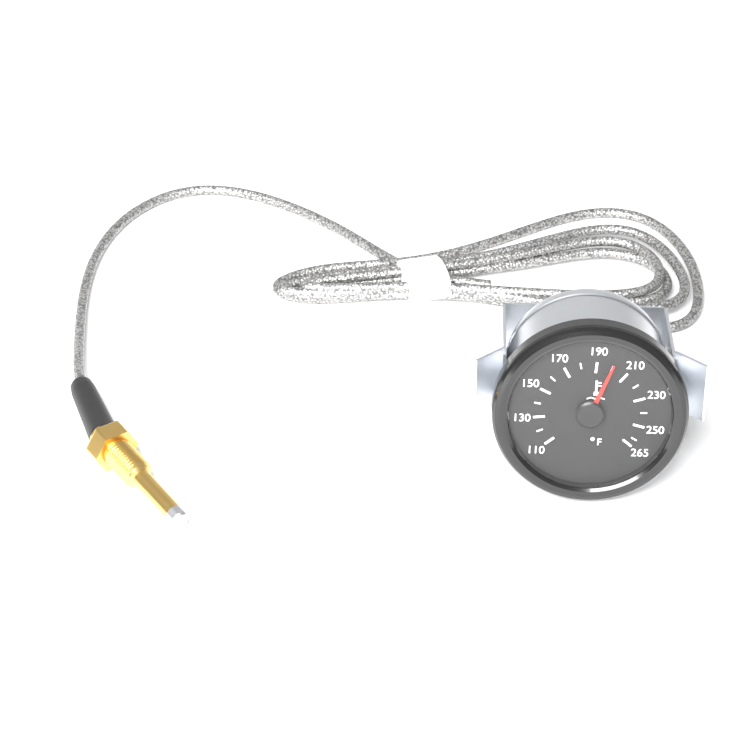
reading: 200 °F
